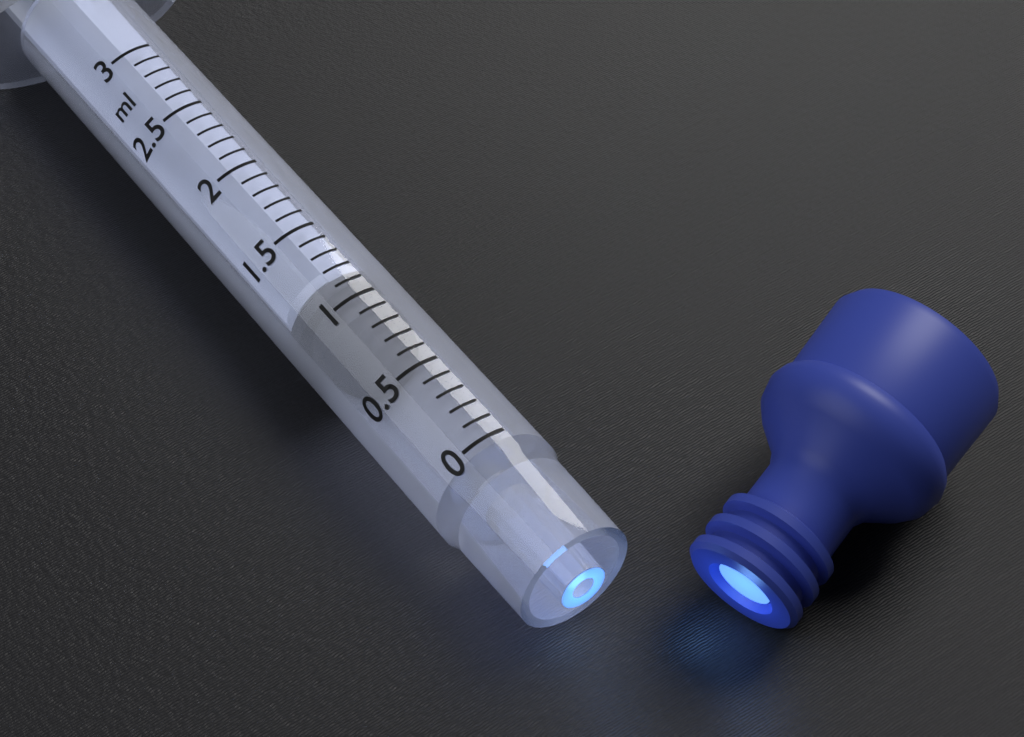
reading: 0.9 ml
